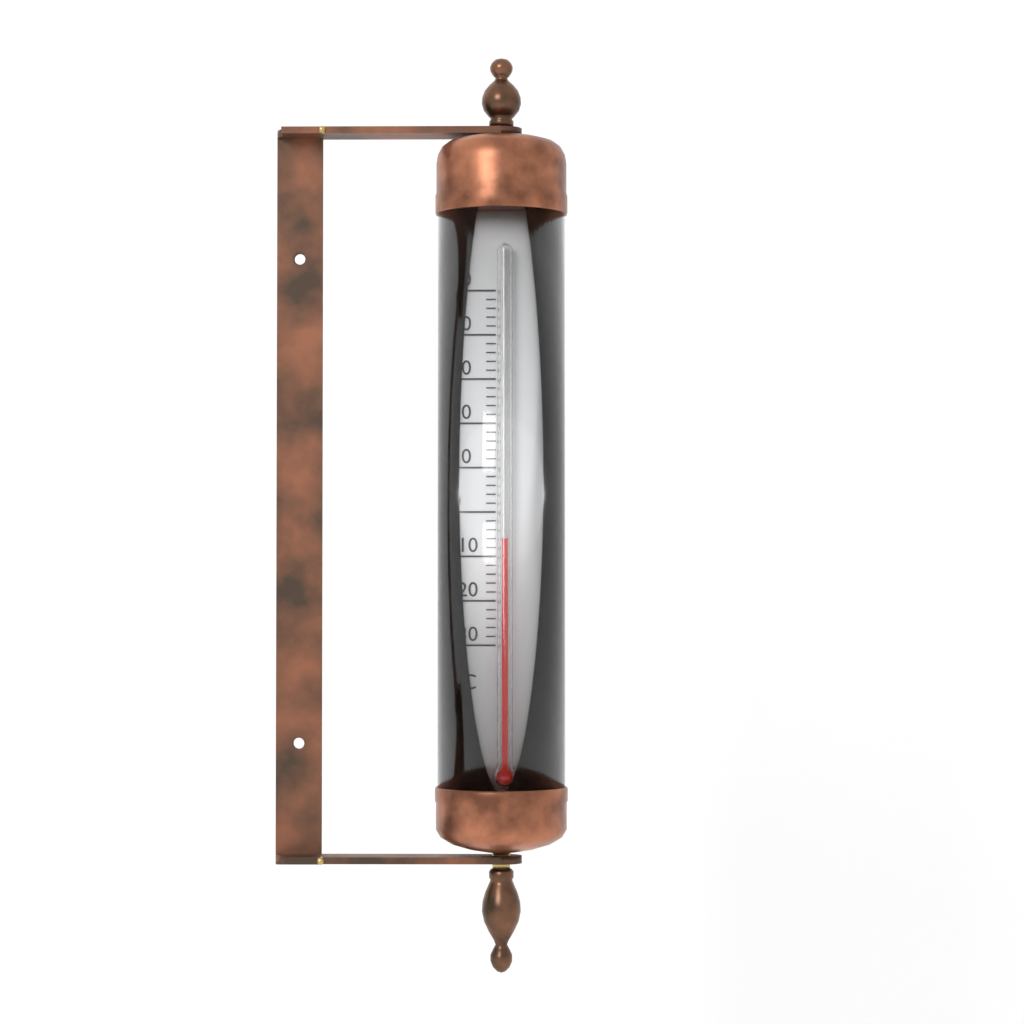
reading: -6 °C
